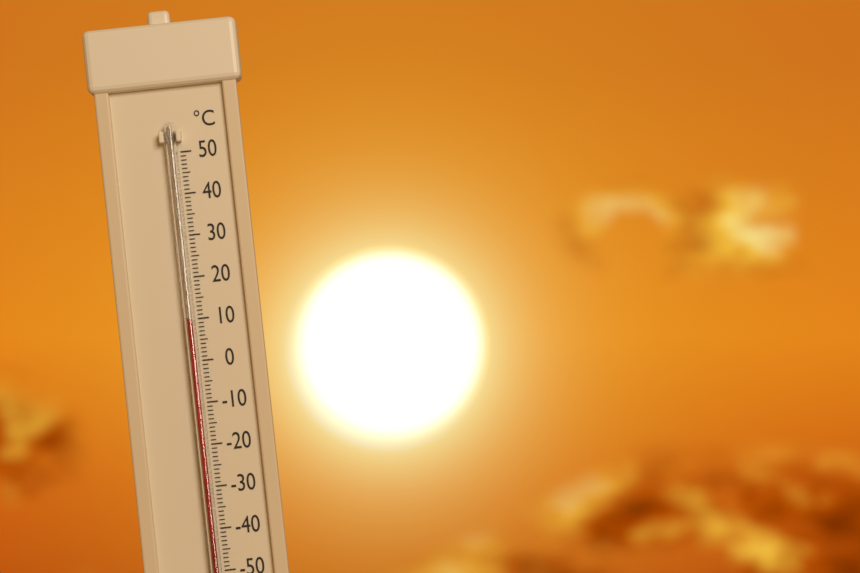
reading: 10 °C
